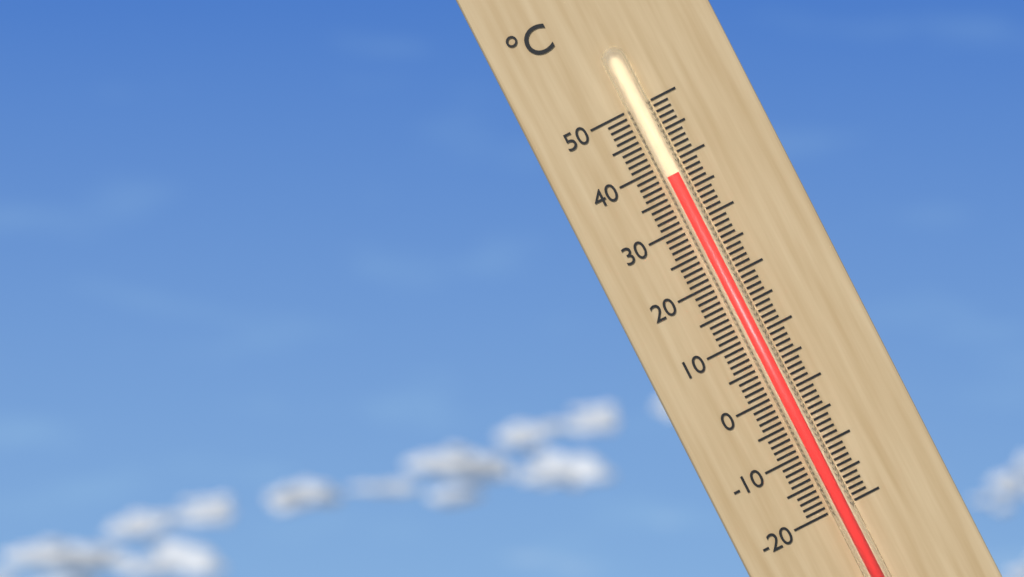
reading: 38 °C
